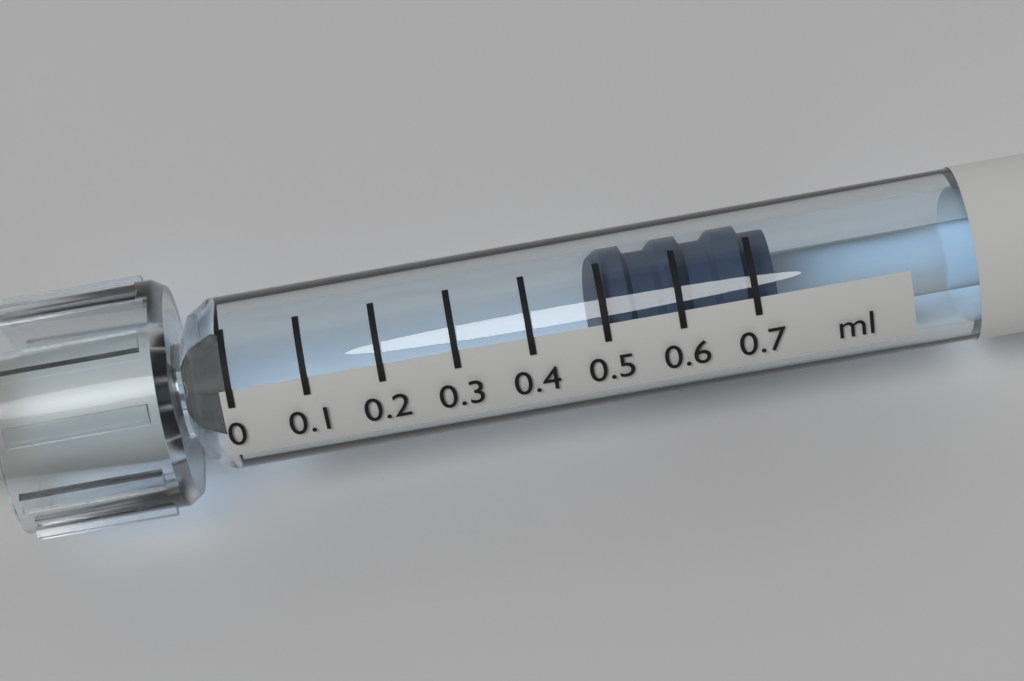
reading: 0.5 ml
